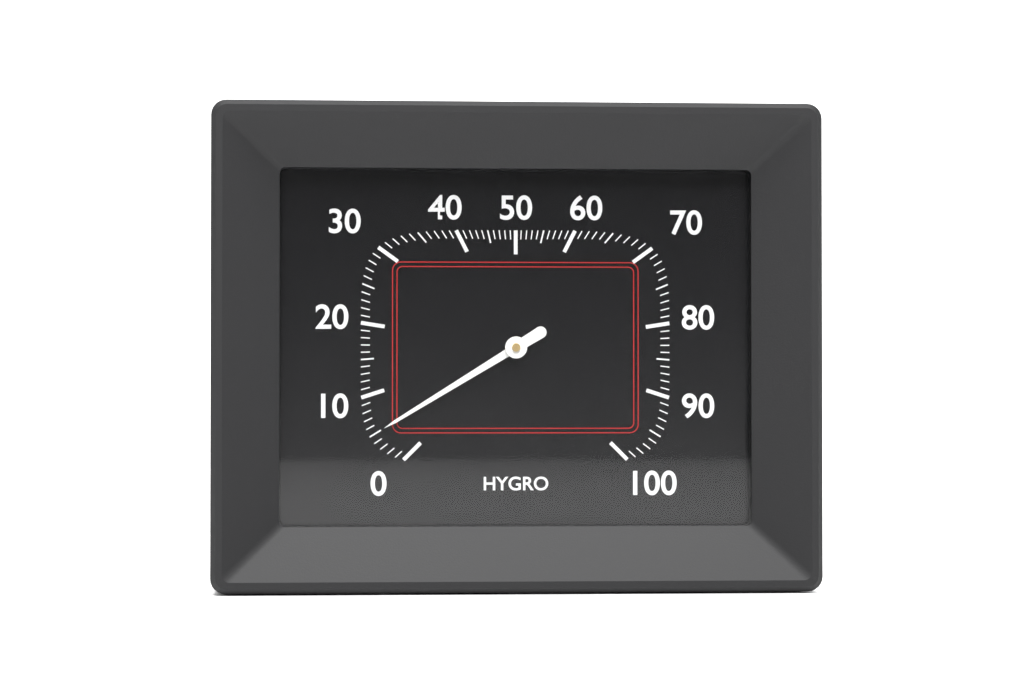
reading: 5 %
